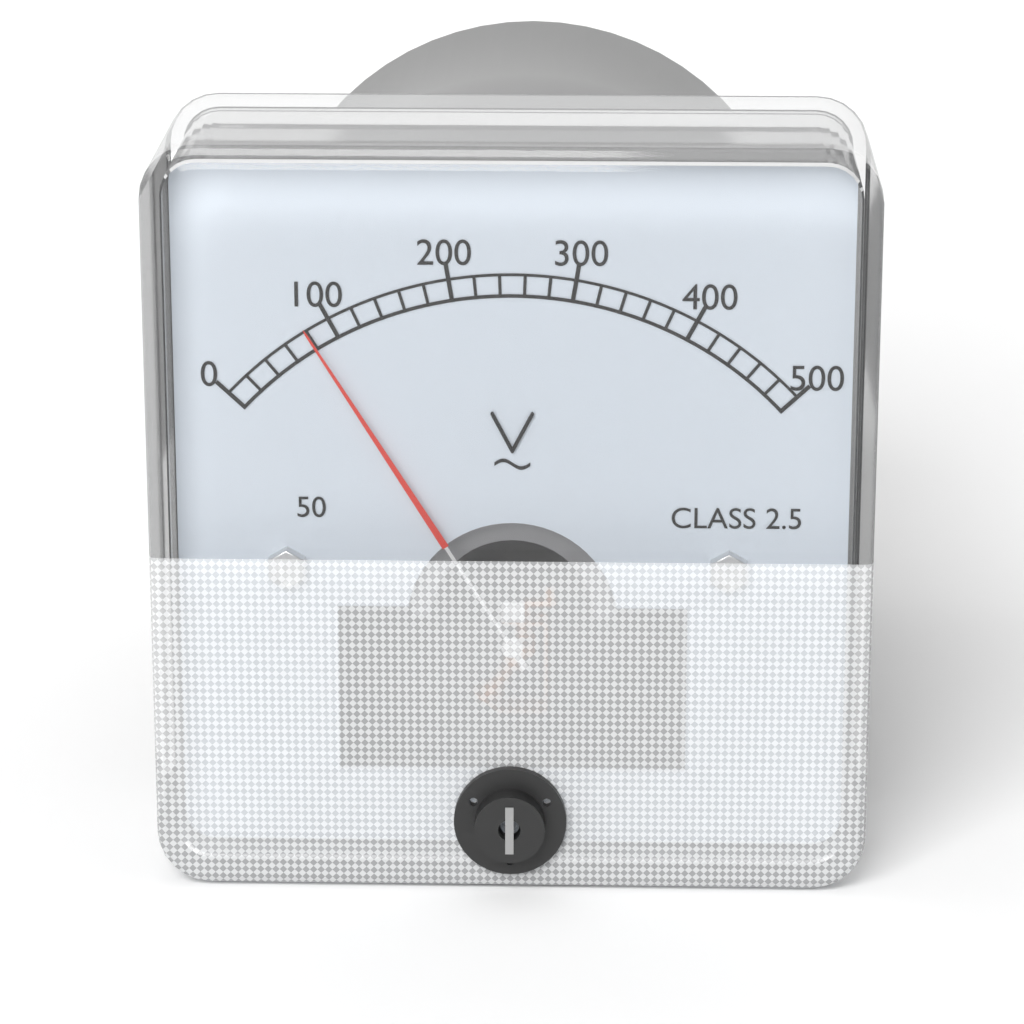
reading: 80 V
